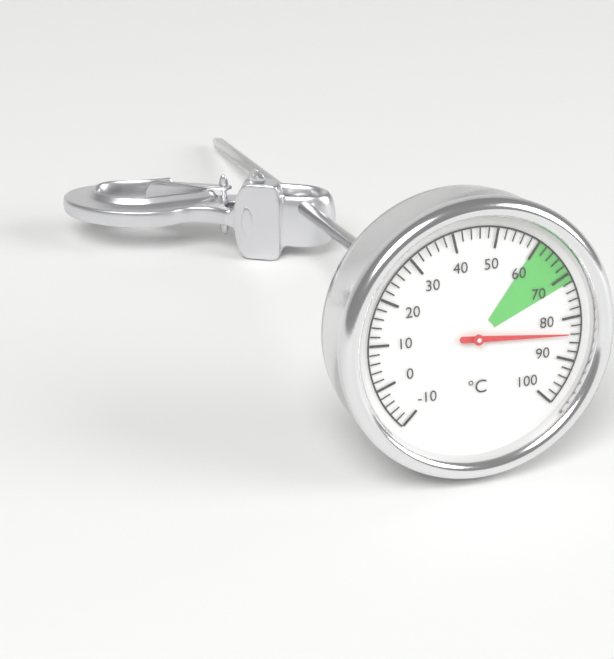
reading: 84 °C
